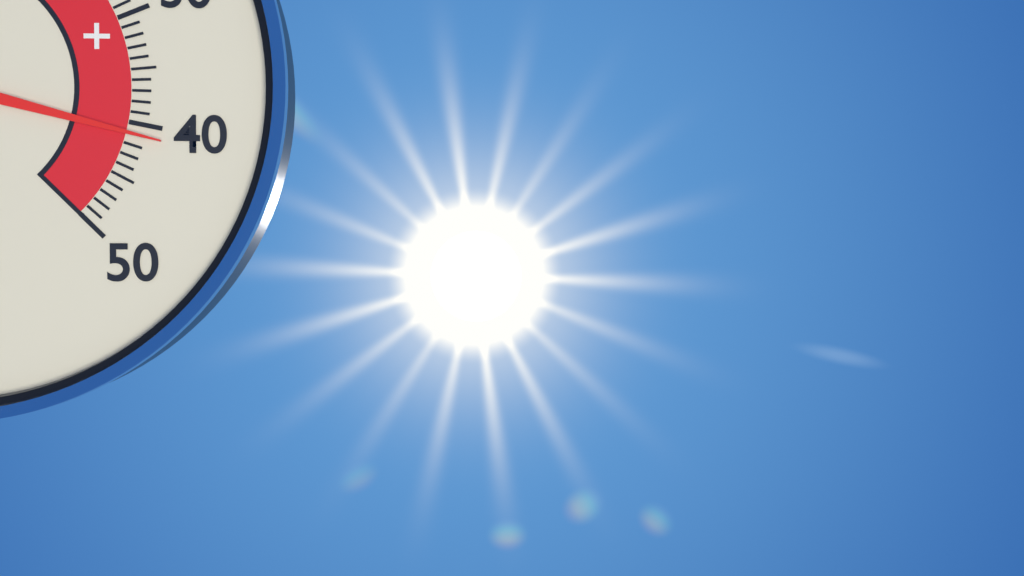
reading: 41 °C
